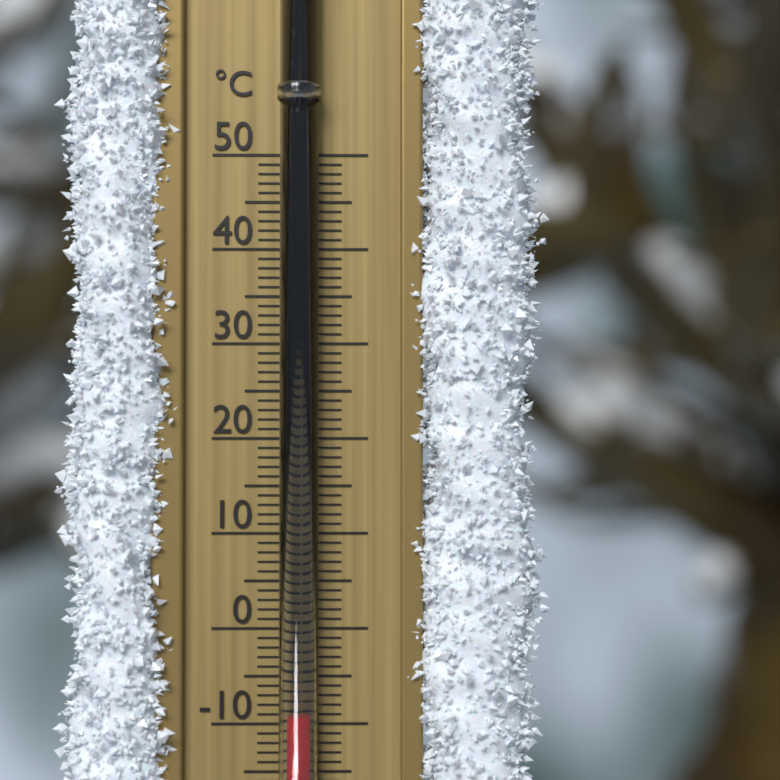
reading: -9 °C
